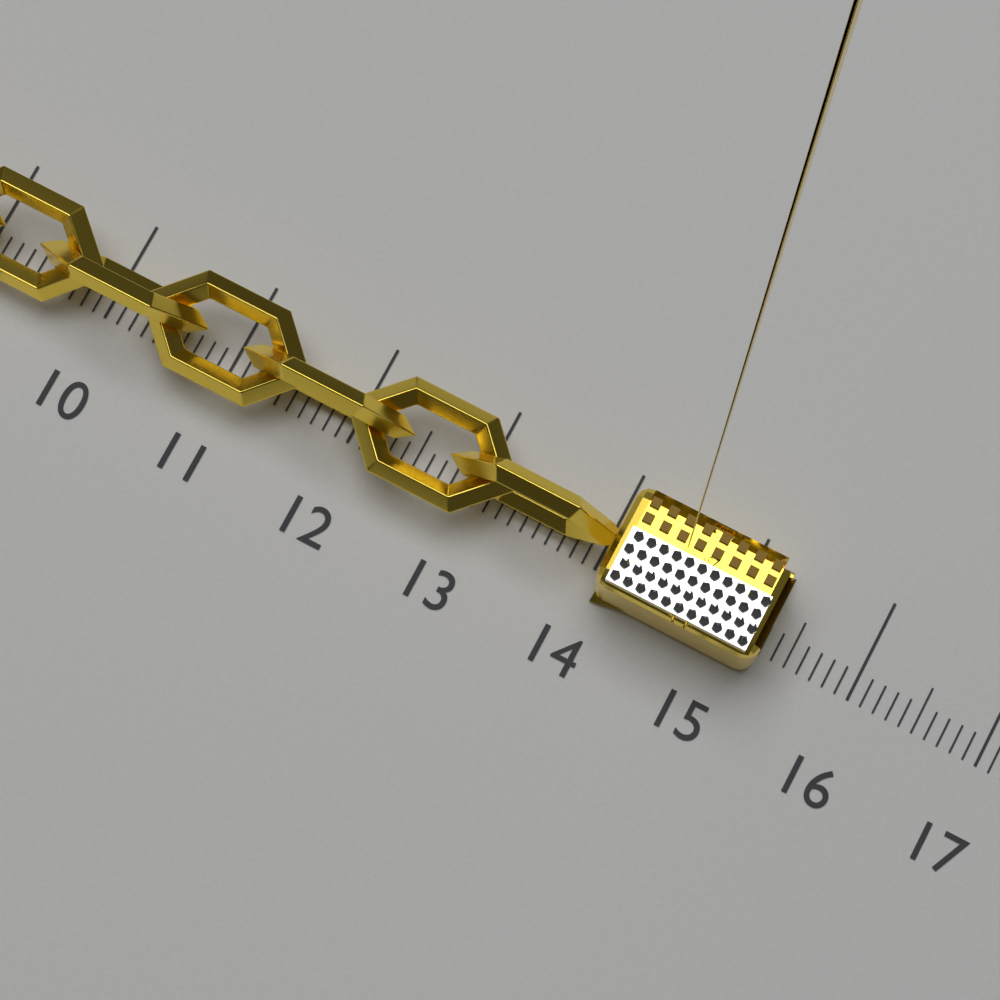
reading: 15.3 (no unit)
